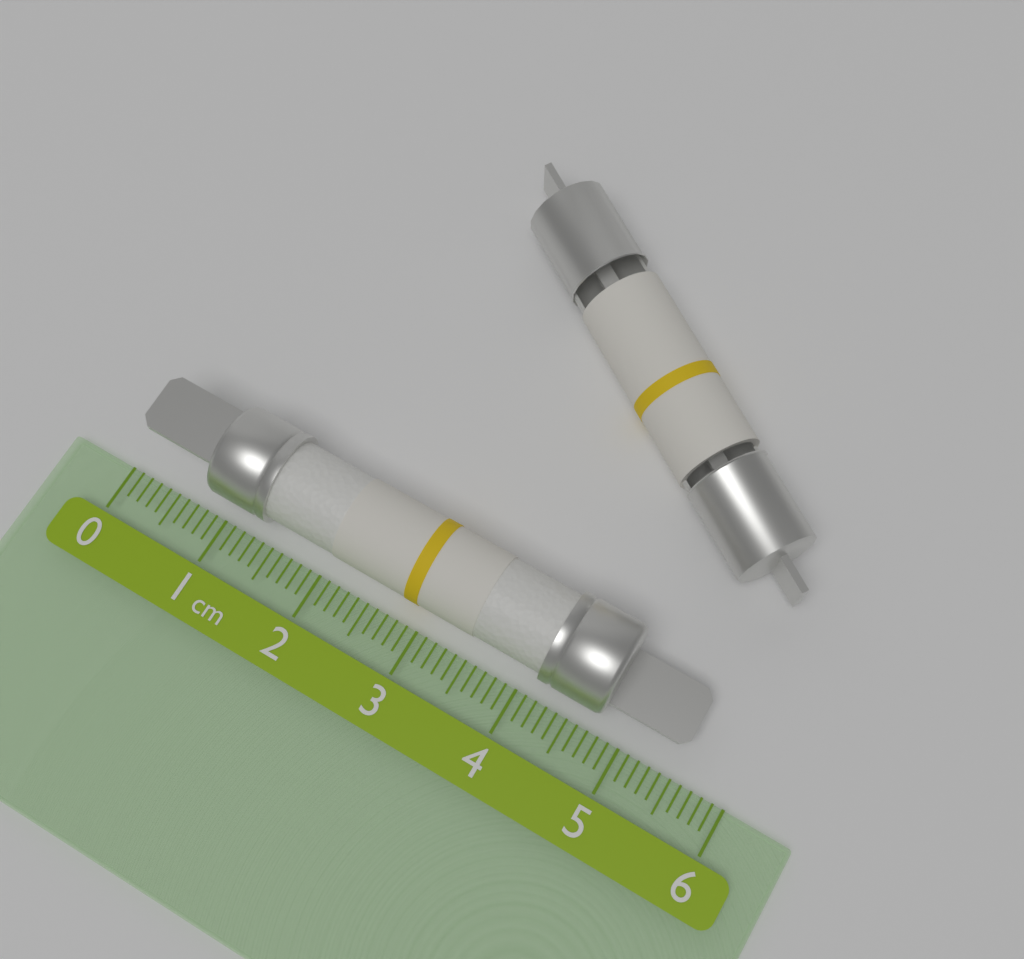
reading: 5.5 cm
